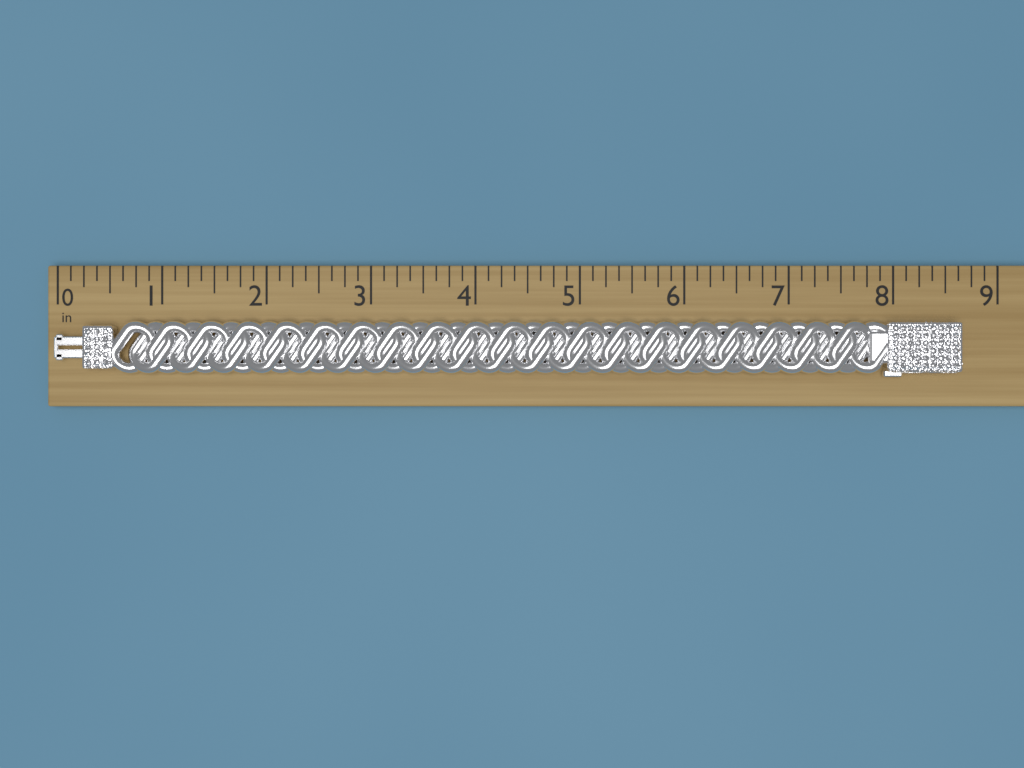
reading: 8.600 in
